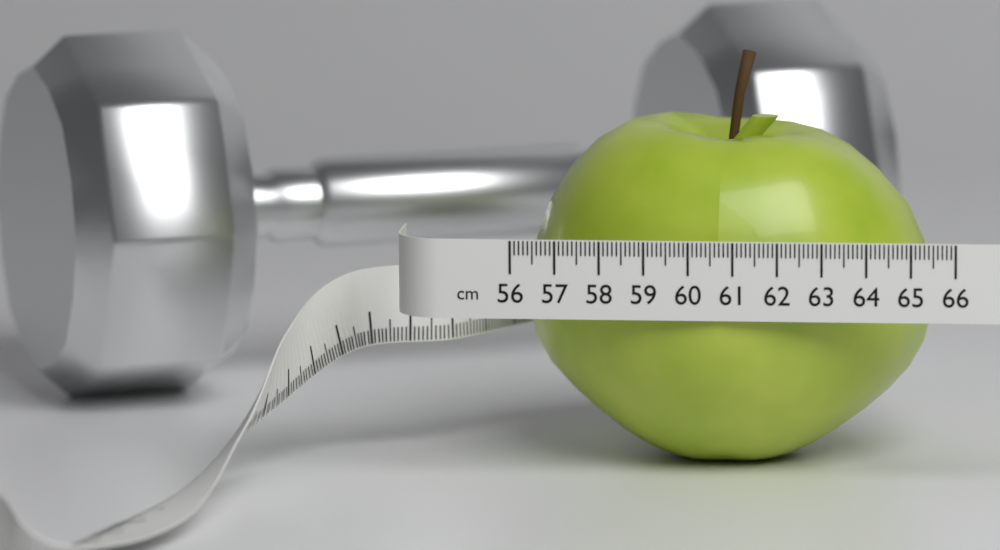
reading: 65.3 cm
